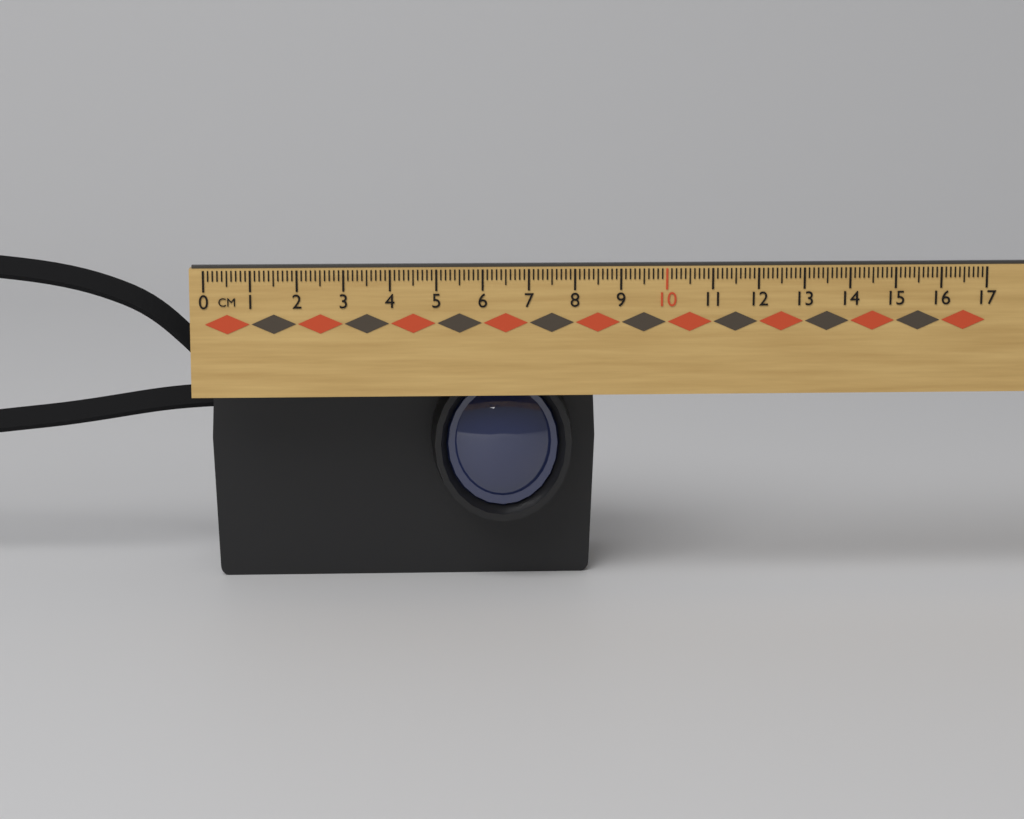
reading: 8.6 cm
